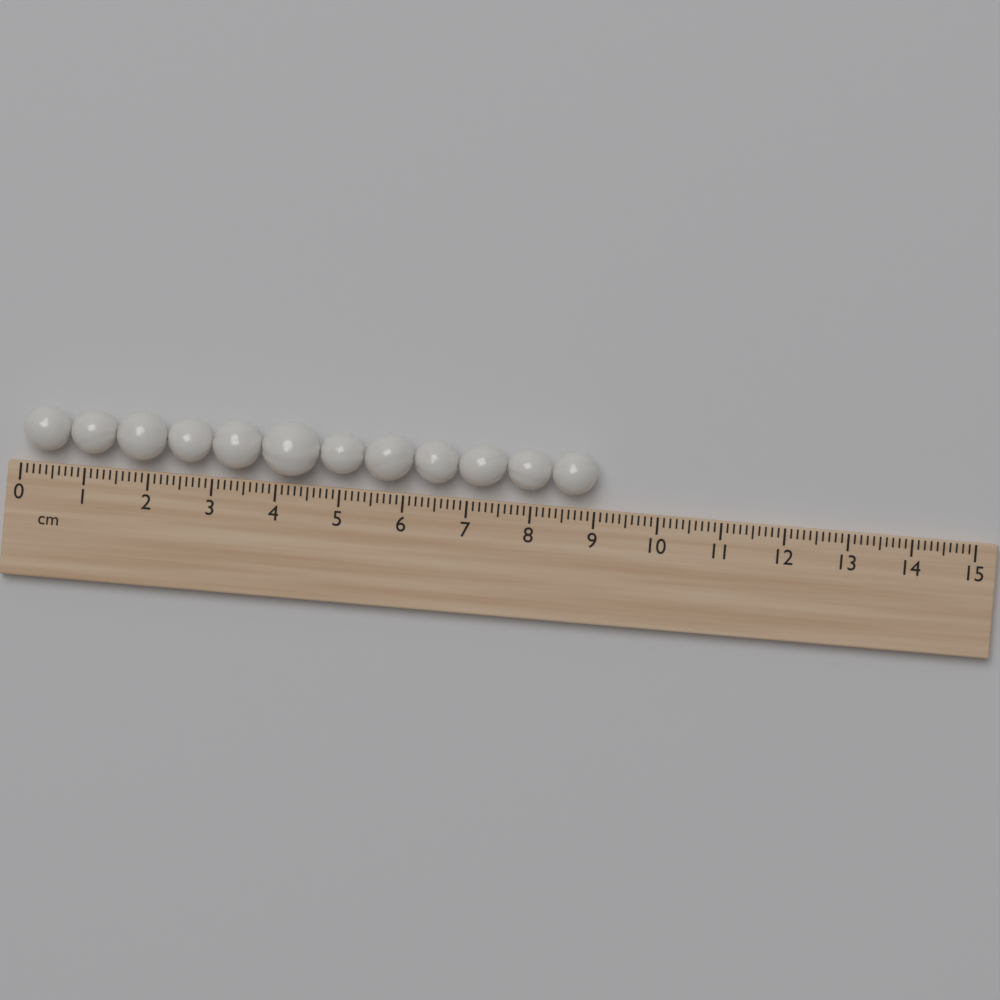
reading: 9.0 cm
